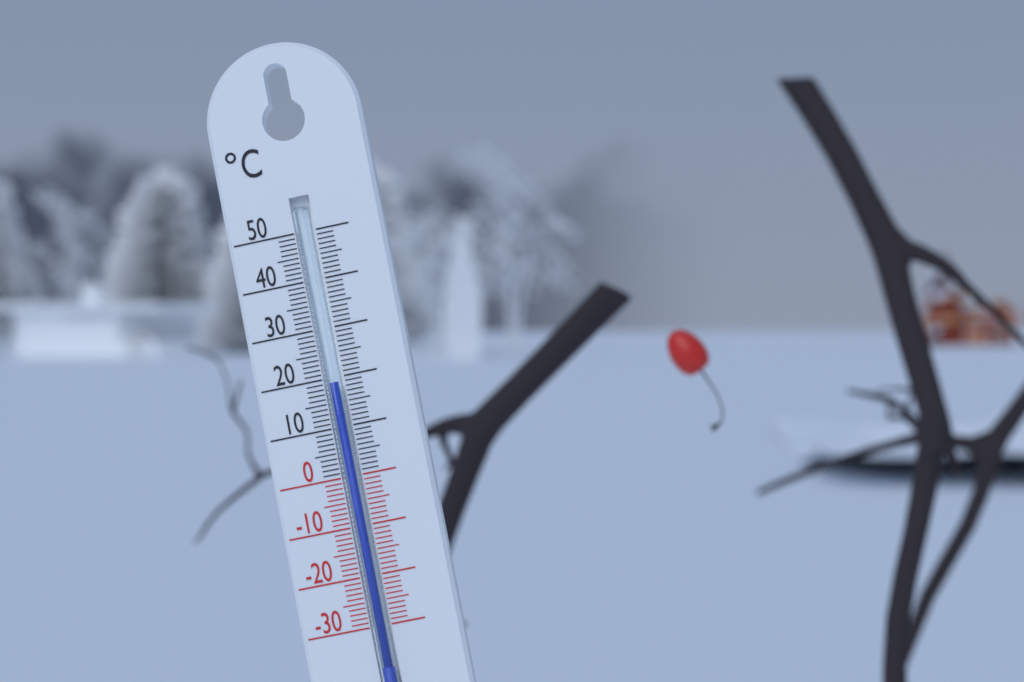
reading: 19 °C
